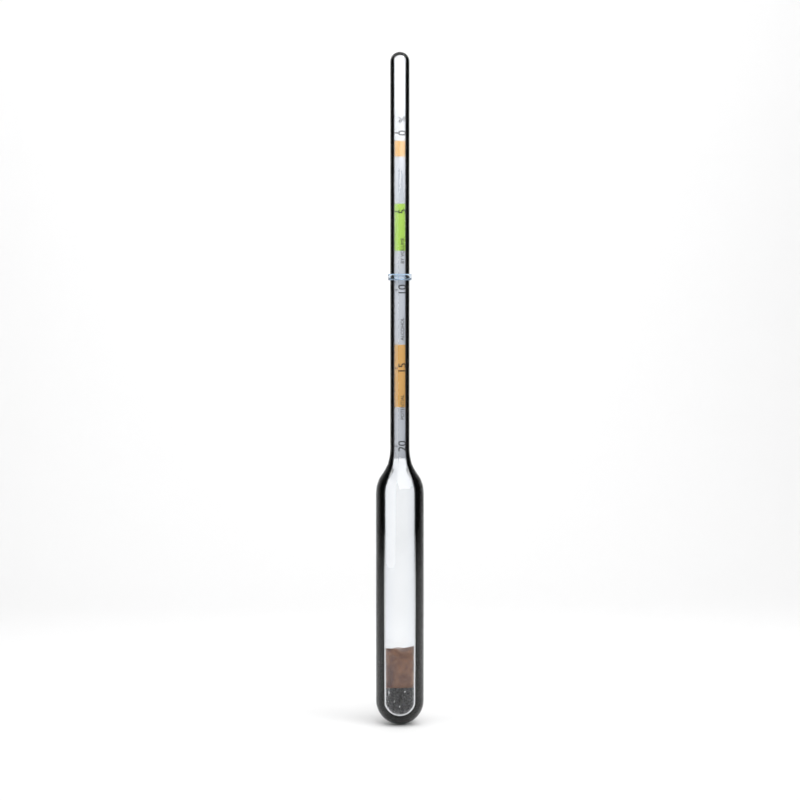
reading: 9.0 %
